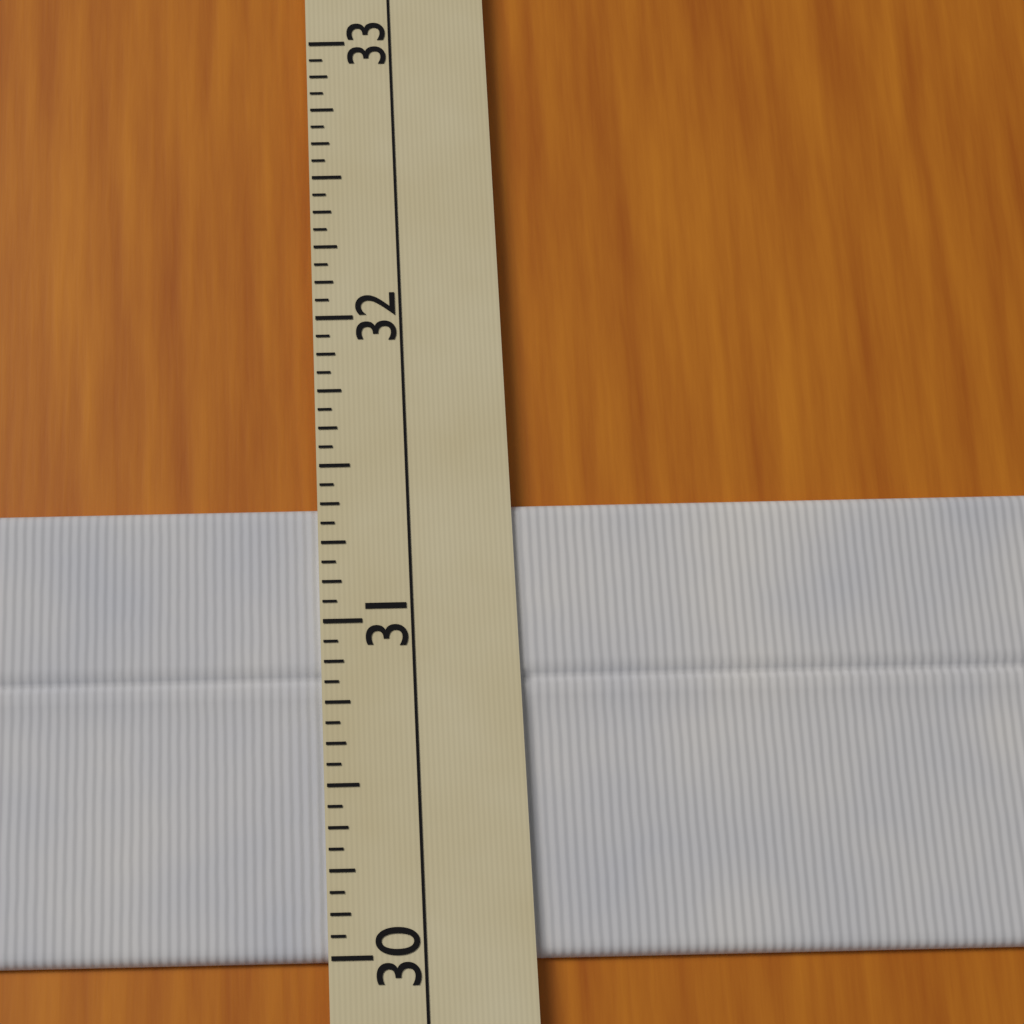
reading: 31.3750 (no unit)
